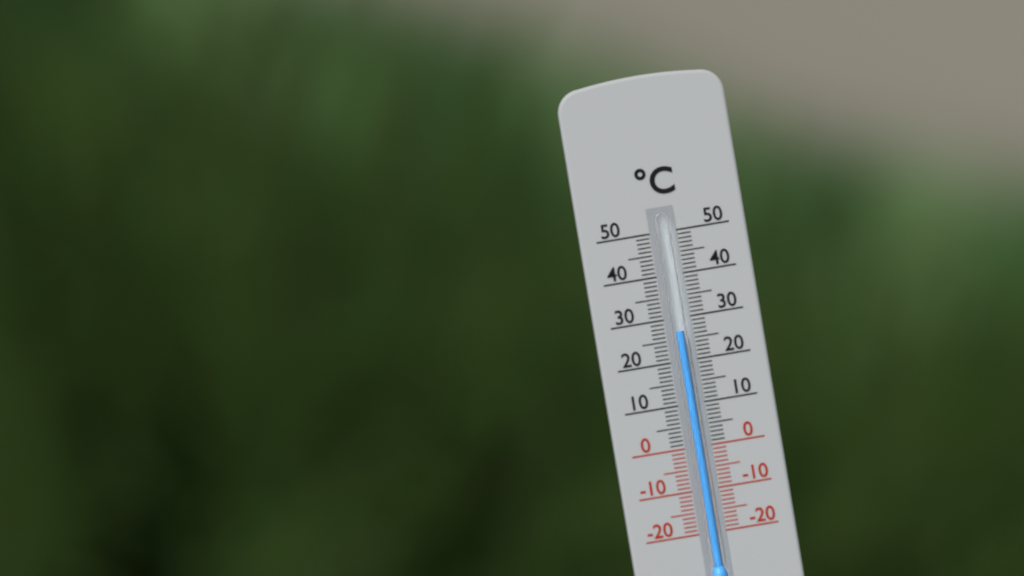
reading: 27 °C
